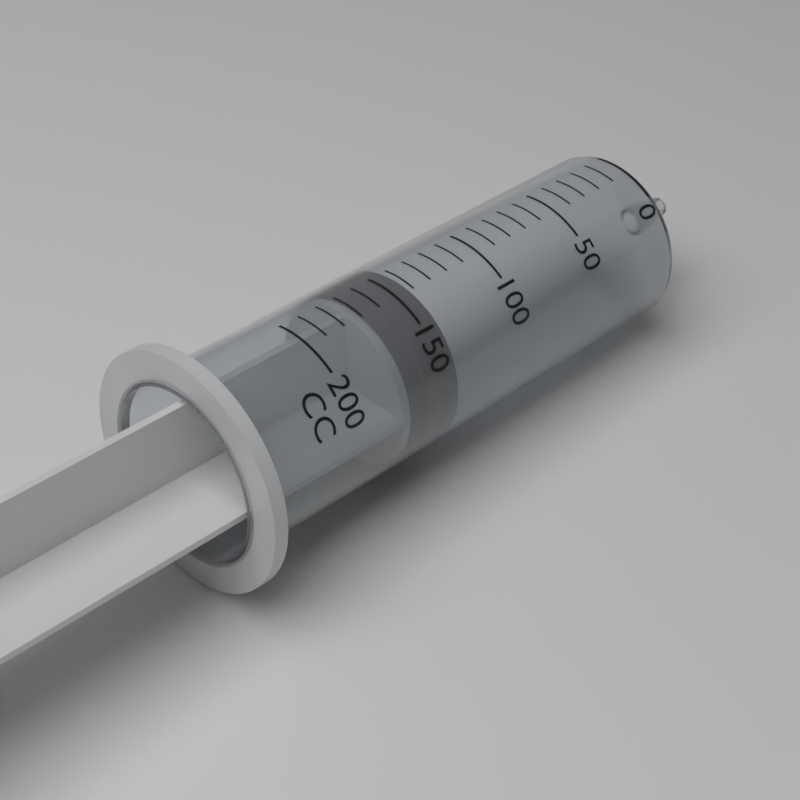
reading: 140 cc
